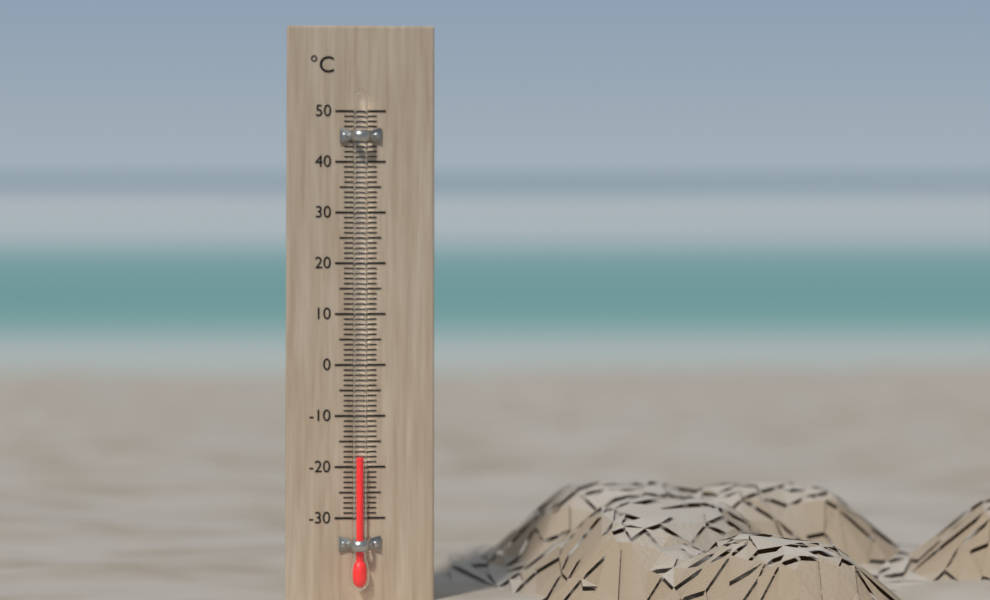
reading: -18 °C
